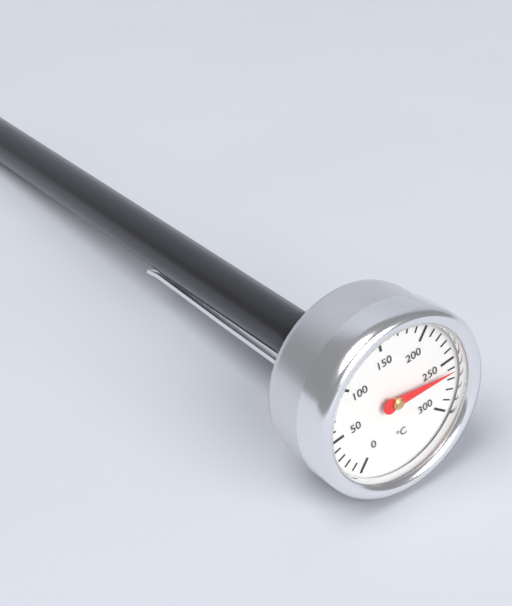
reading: 260 °C
